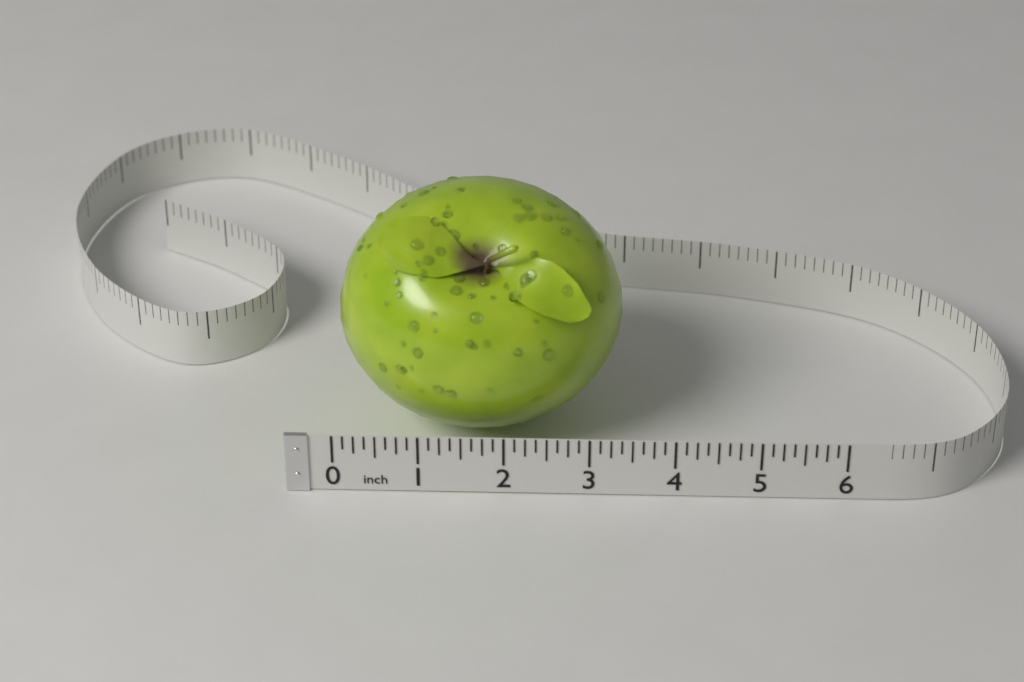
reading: 3.375 in
